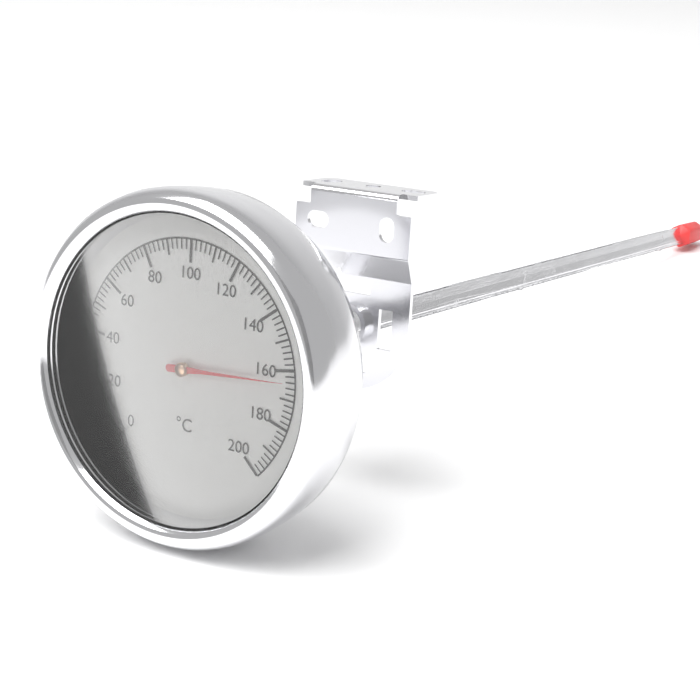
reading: 164 °C
